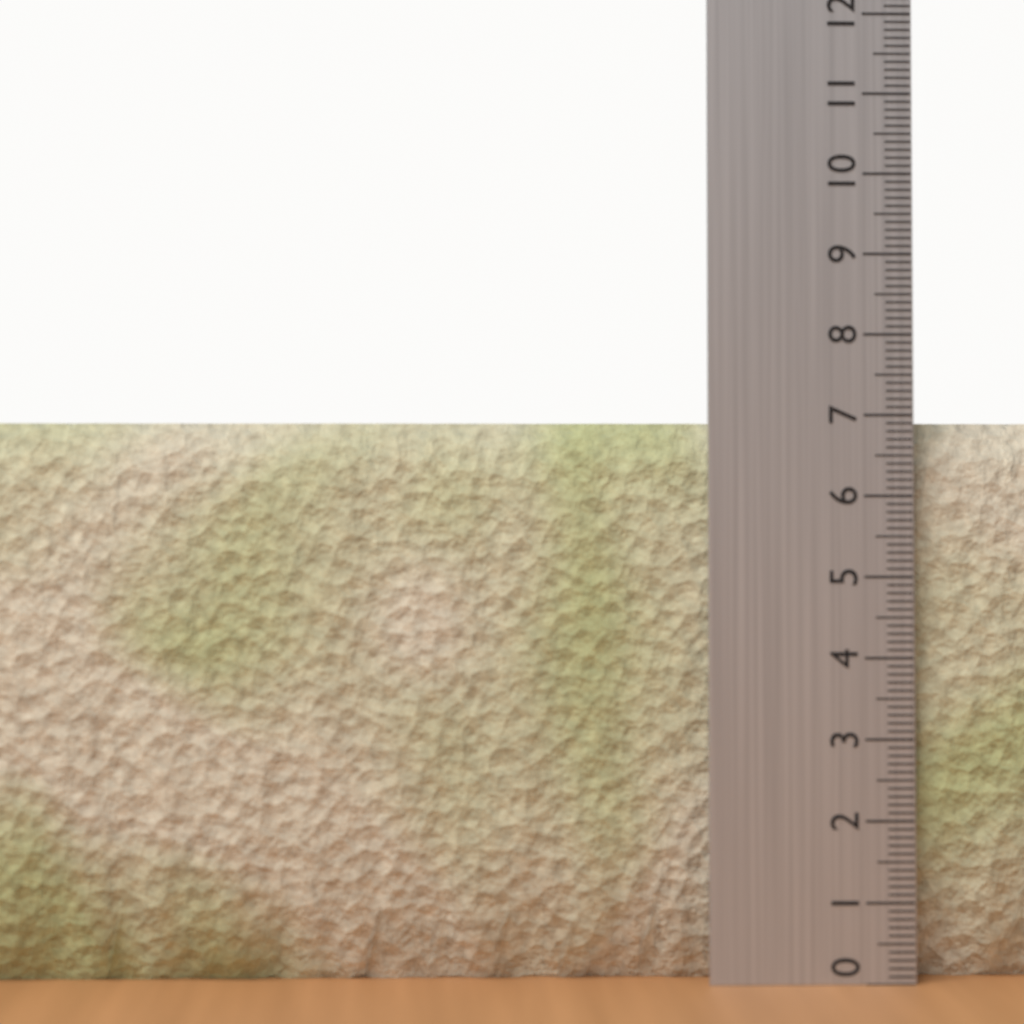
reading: 6.9 (no unit)
